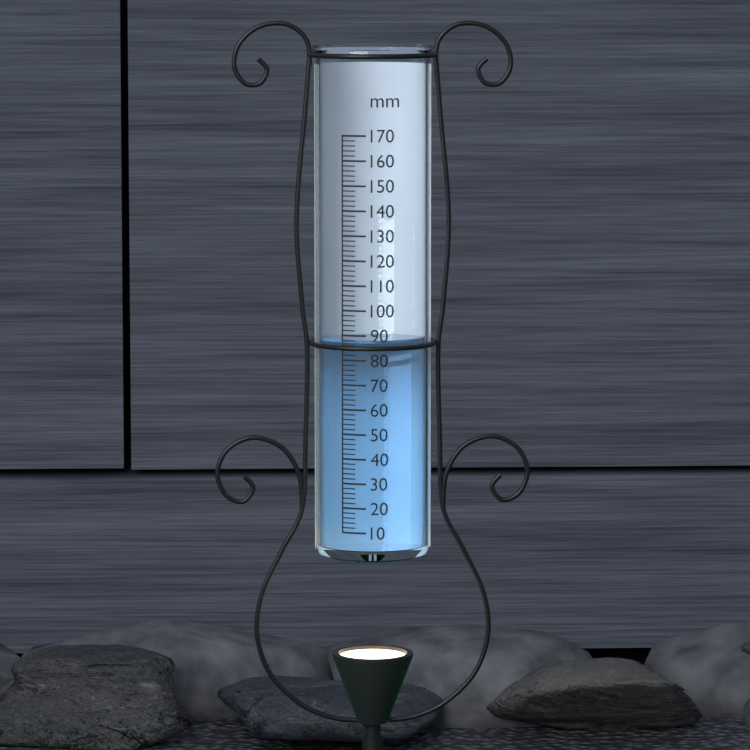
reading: 88 mm
